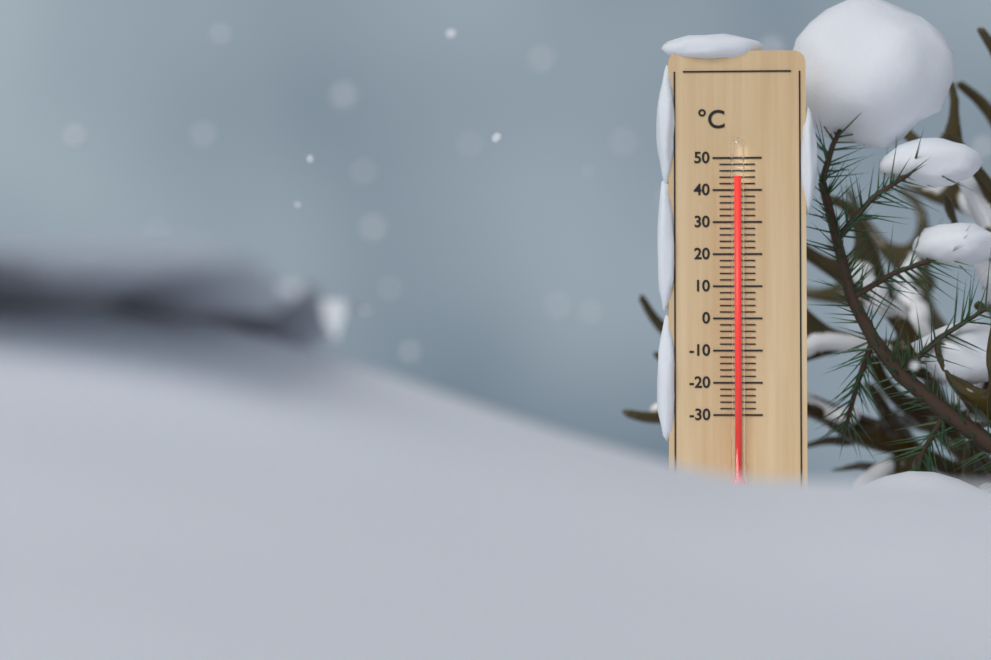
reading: 44 °C
